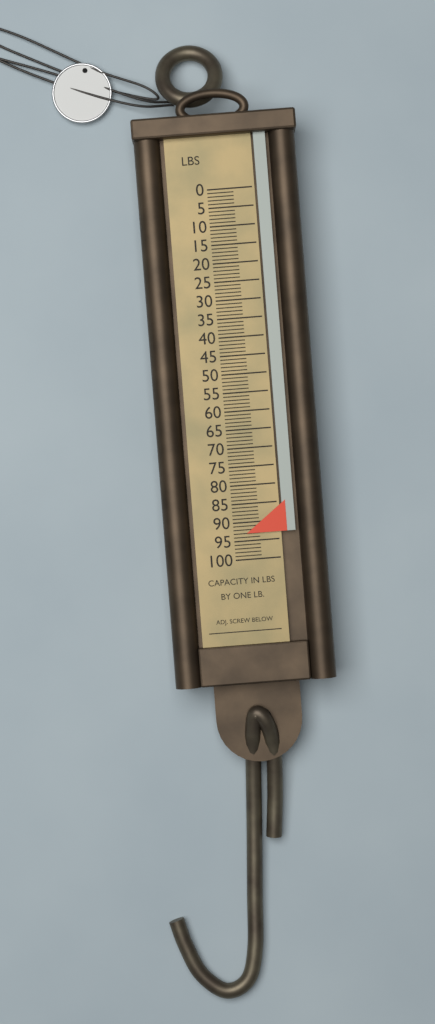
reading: 93 lb
